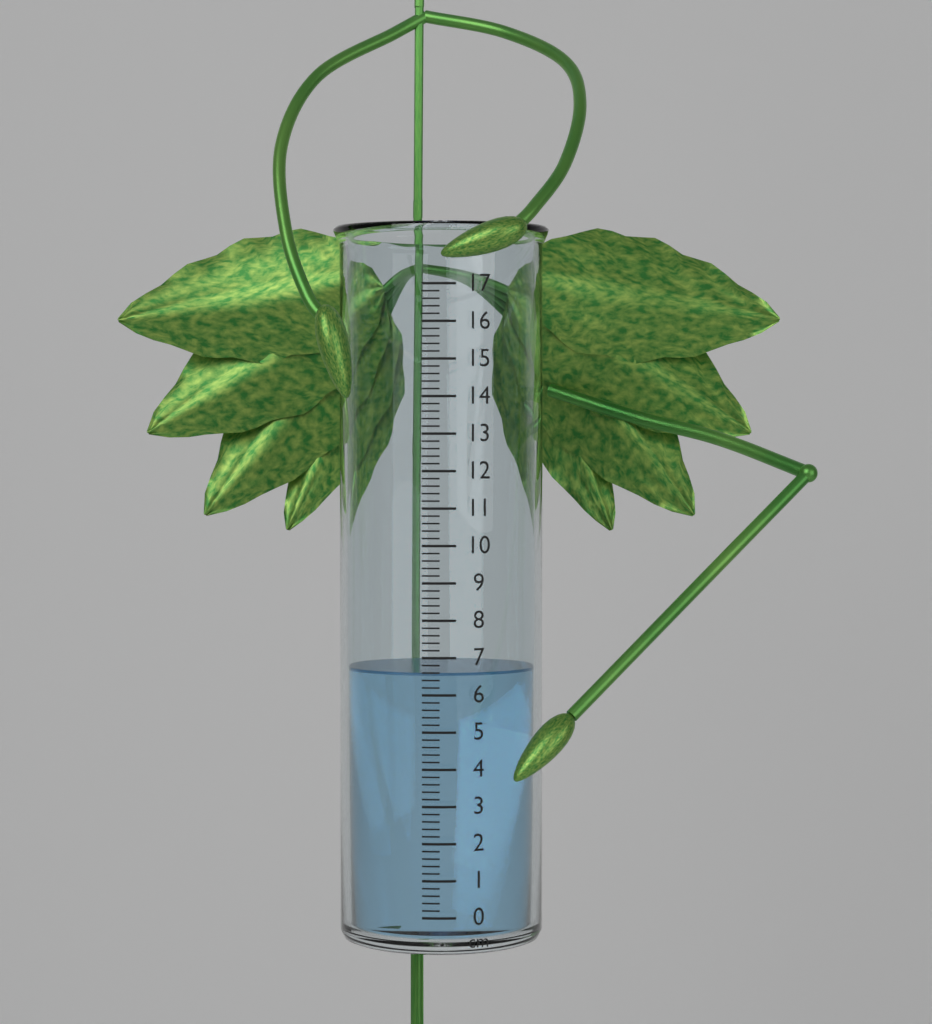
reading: 6.6 cm
